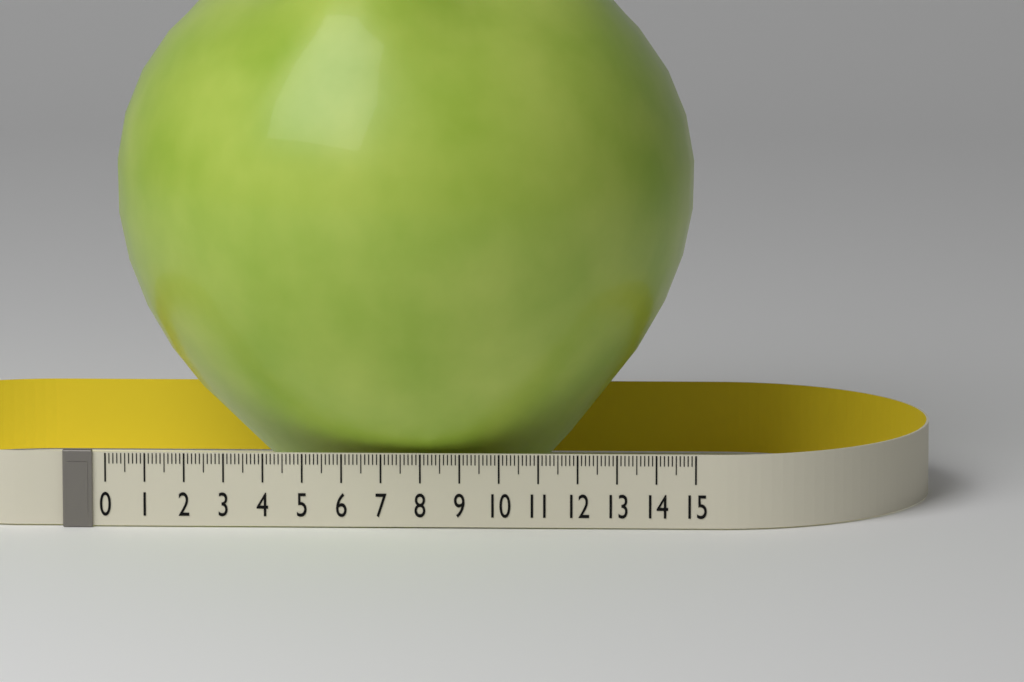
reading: 14.9 (no unit)
